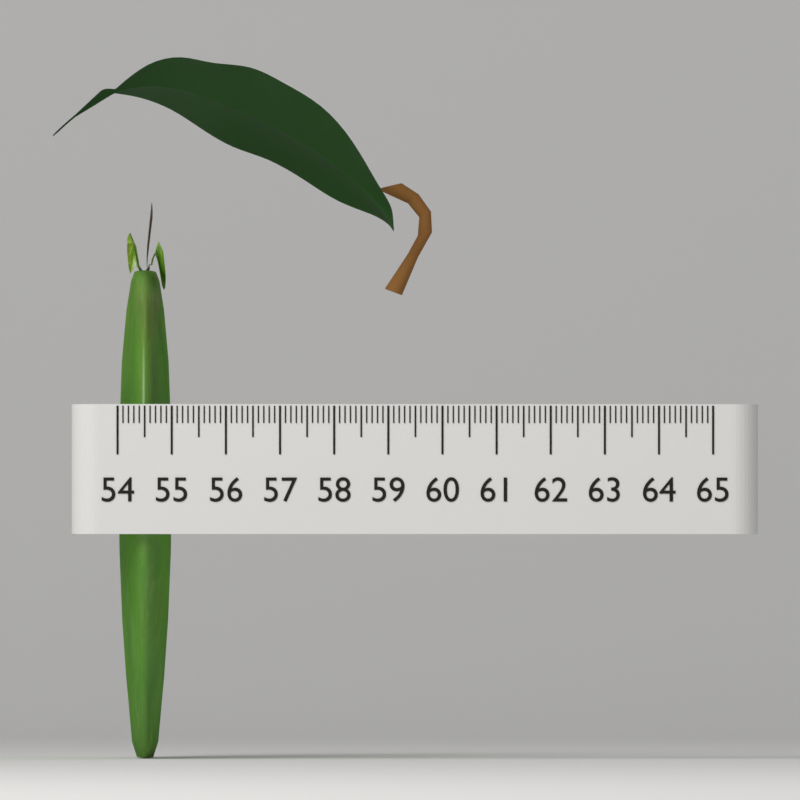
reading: 55.0 (no unit)
